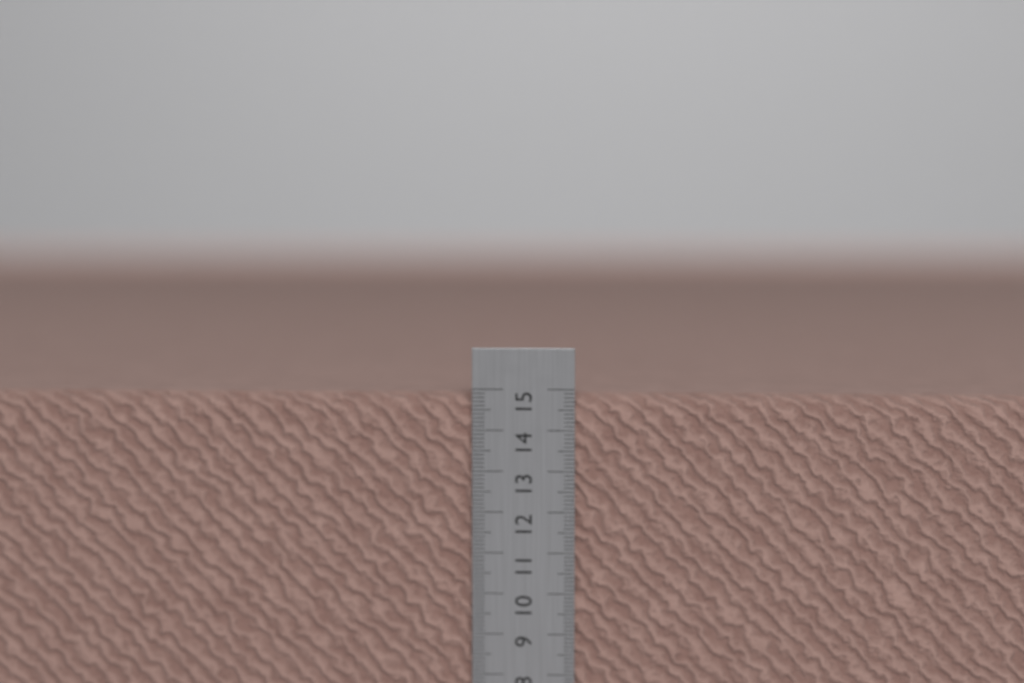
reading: 14.9 cm
